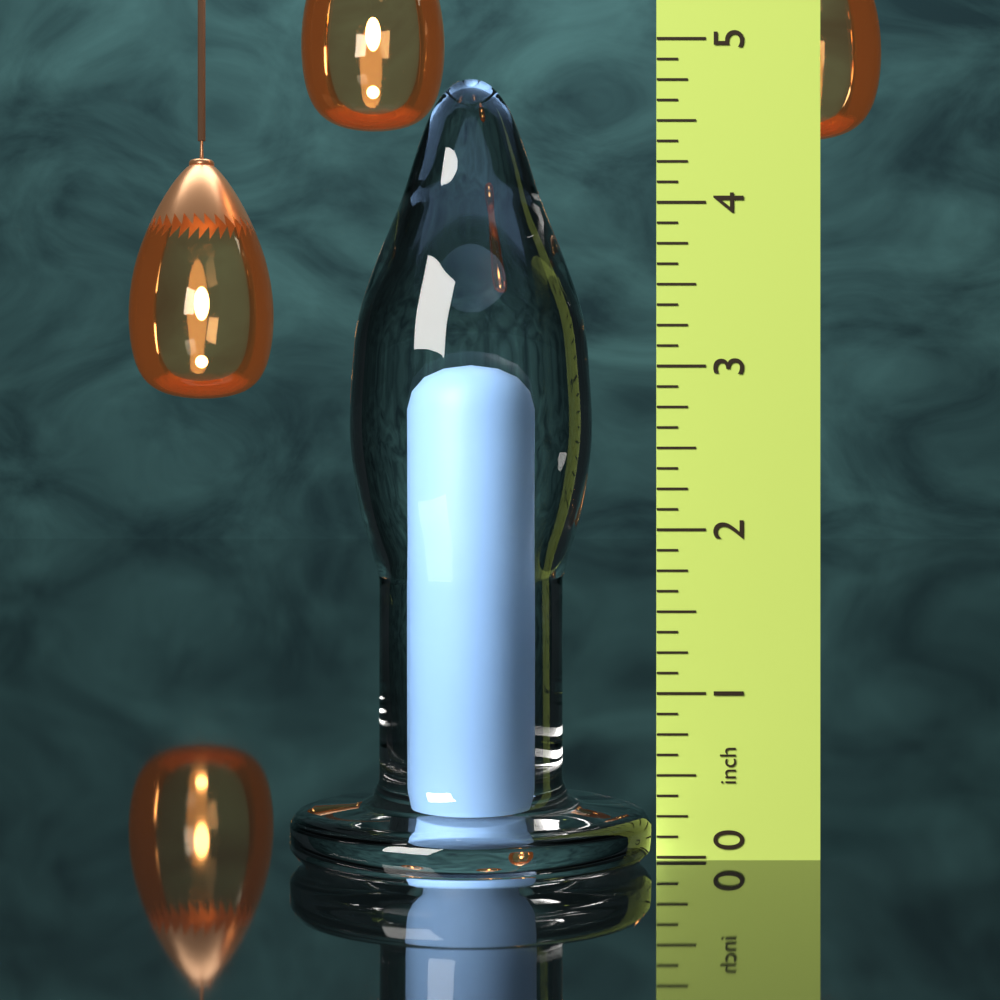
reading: 4.750 in
